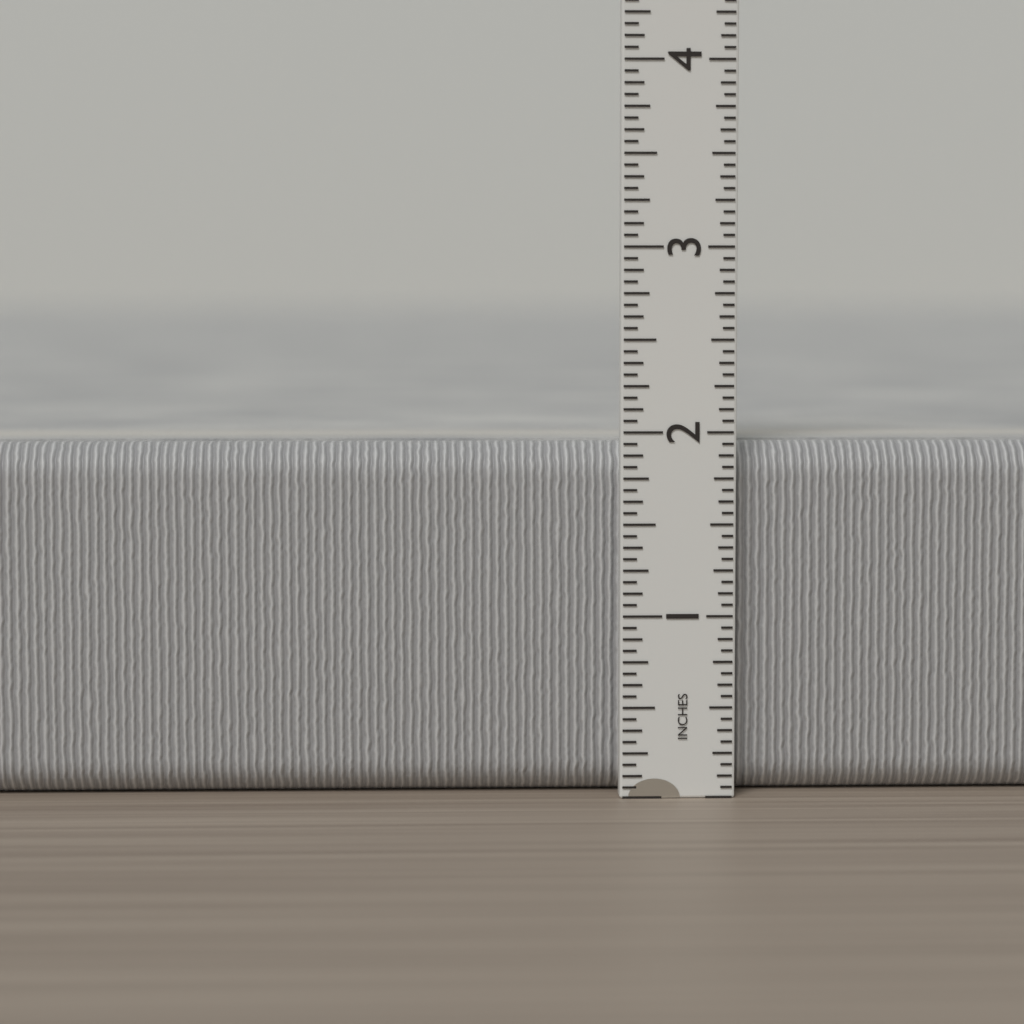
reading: 1.9375 in
